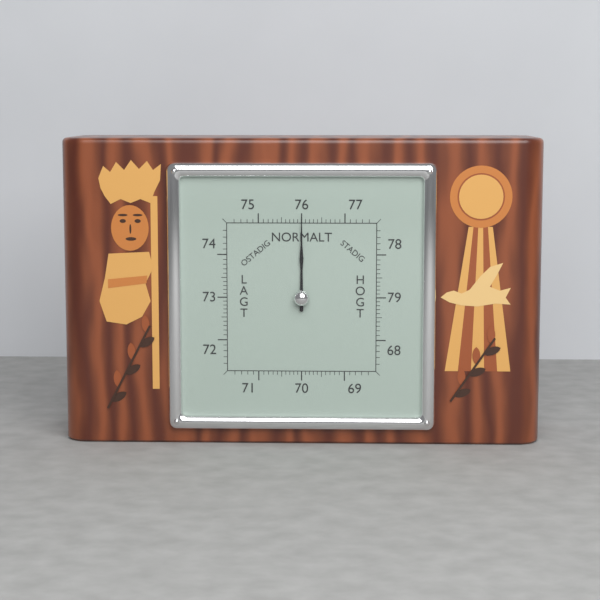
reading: 76.0 (no unit)
